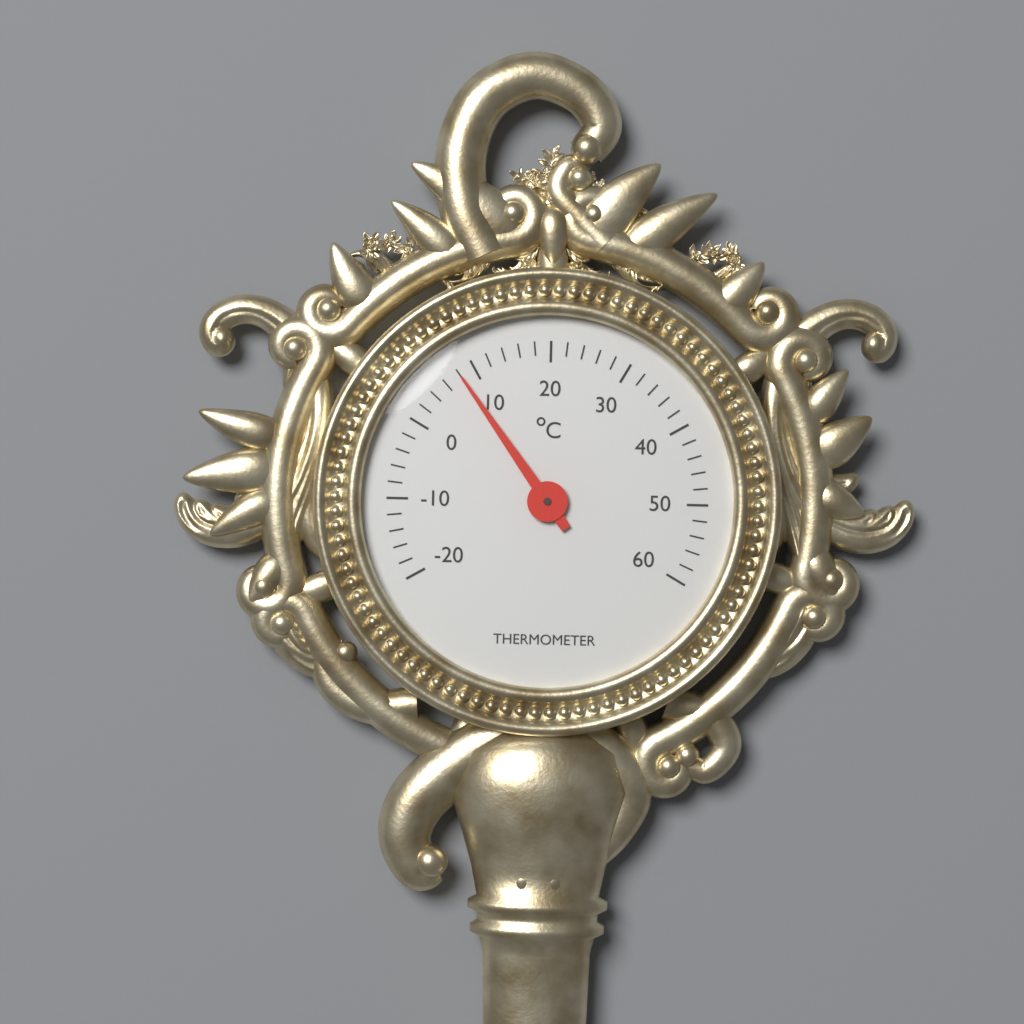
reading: 8 °C
